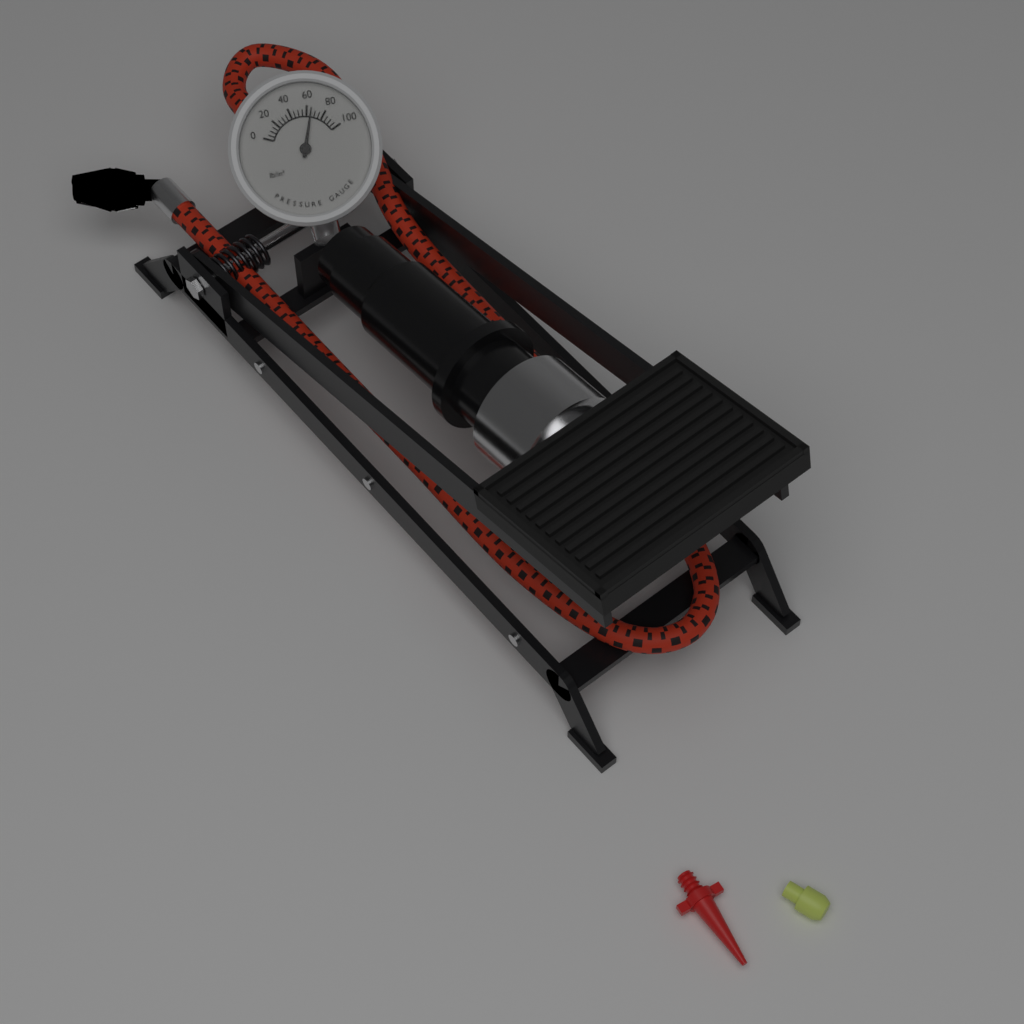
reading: 65 lb/in²
